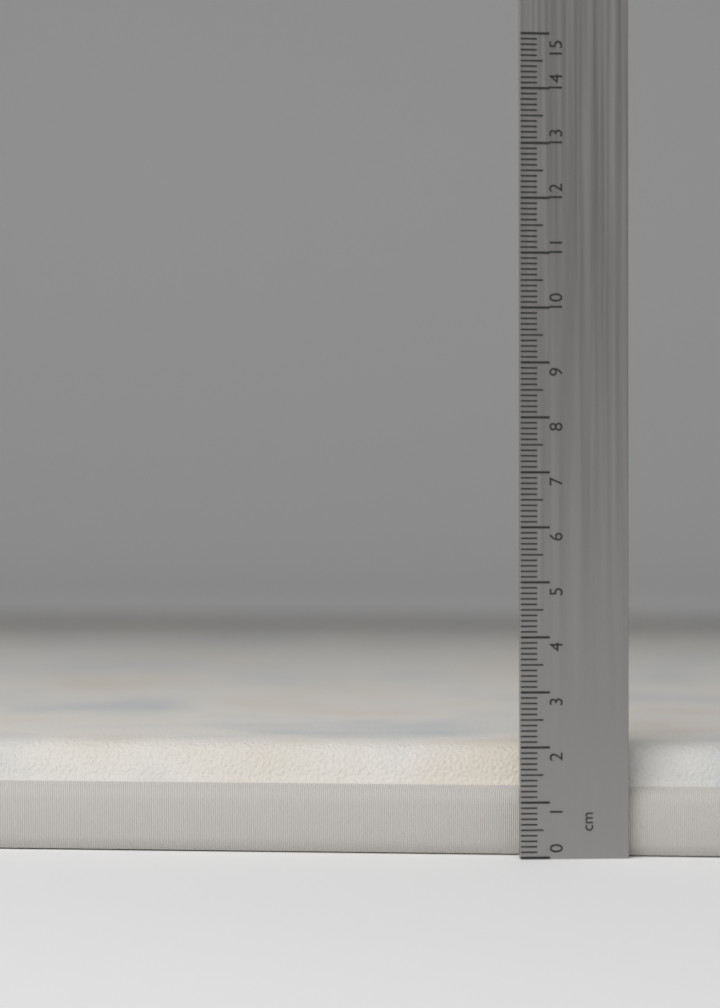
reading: 2.0 cm
